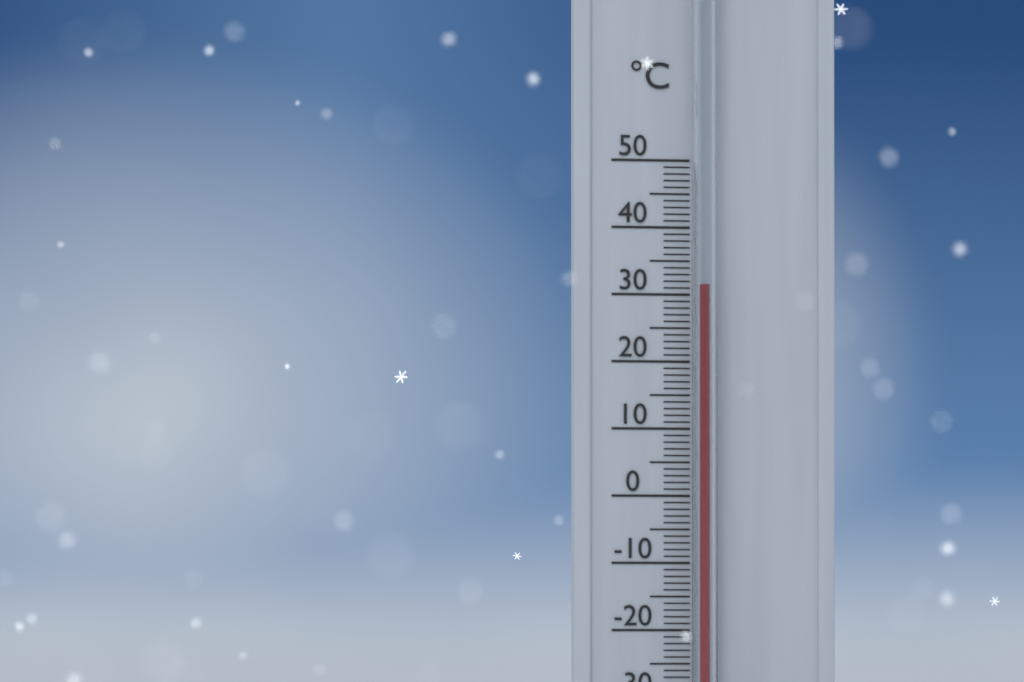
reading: 31 °C
